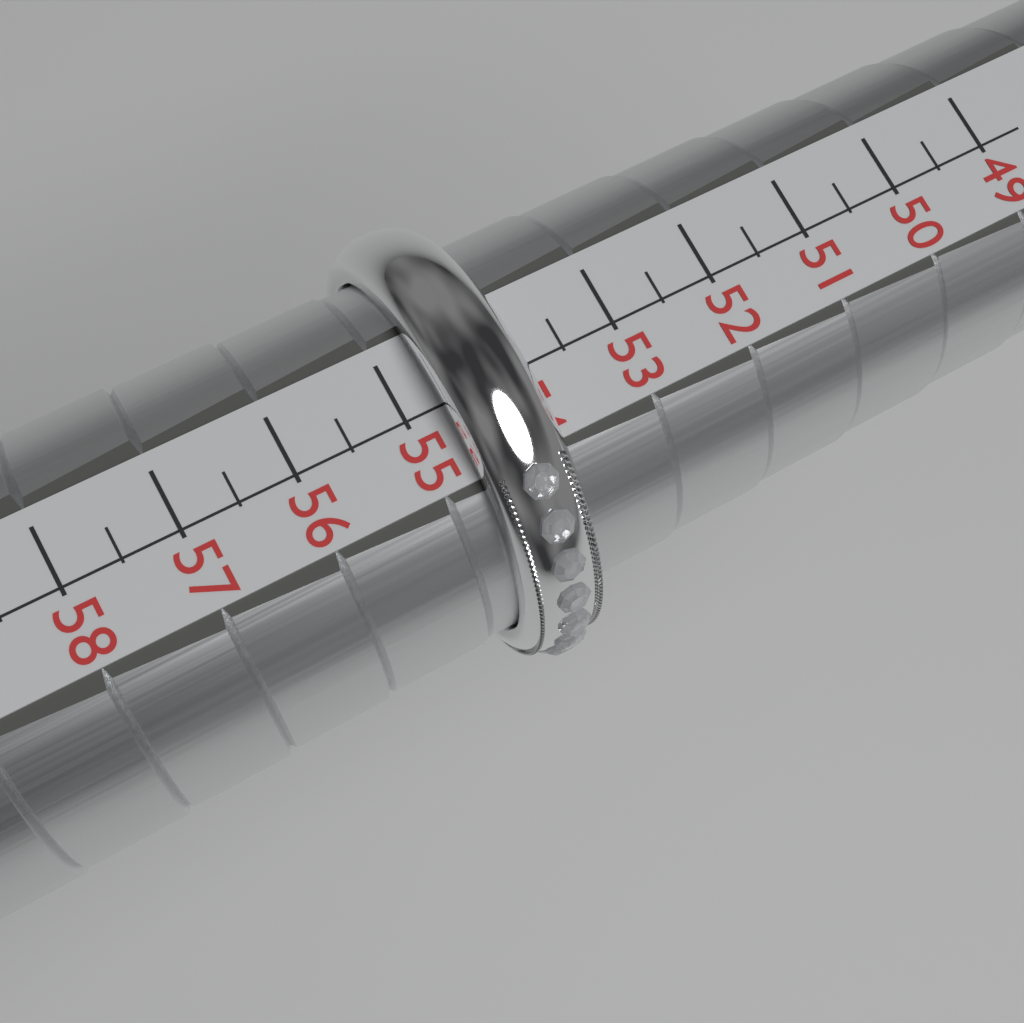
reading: 54.7 (no unit)
